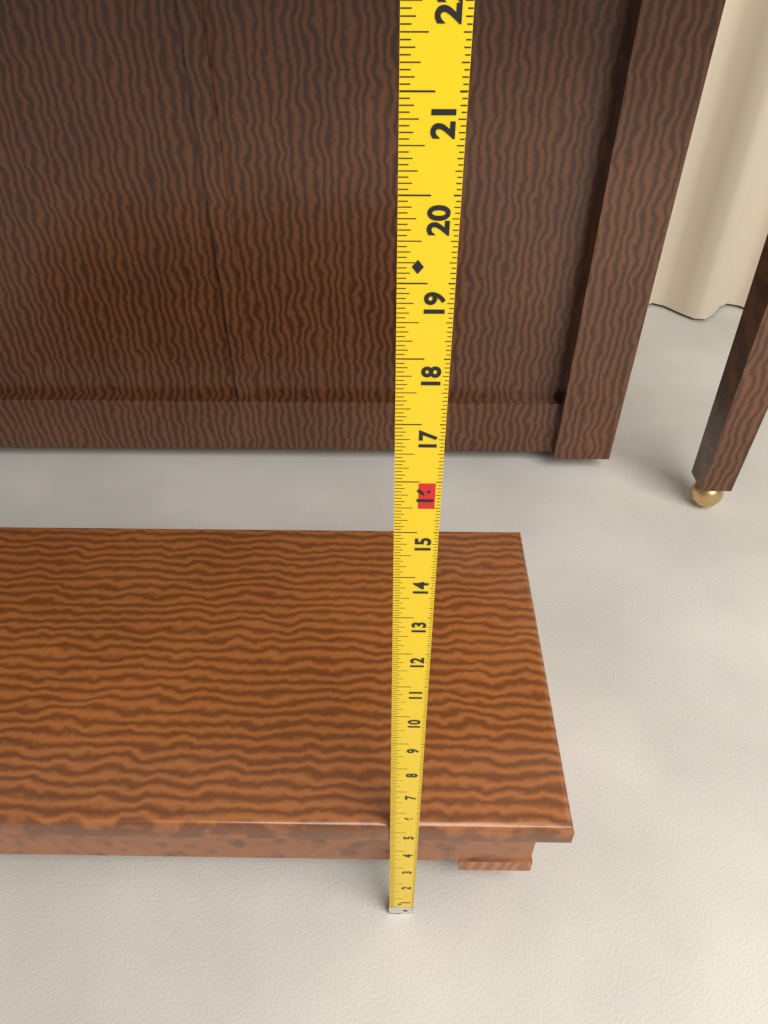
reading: 5.1875 in
